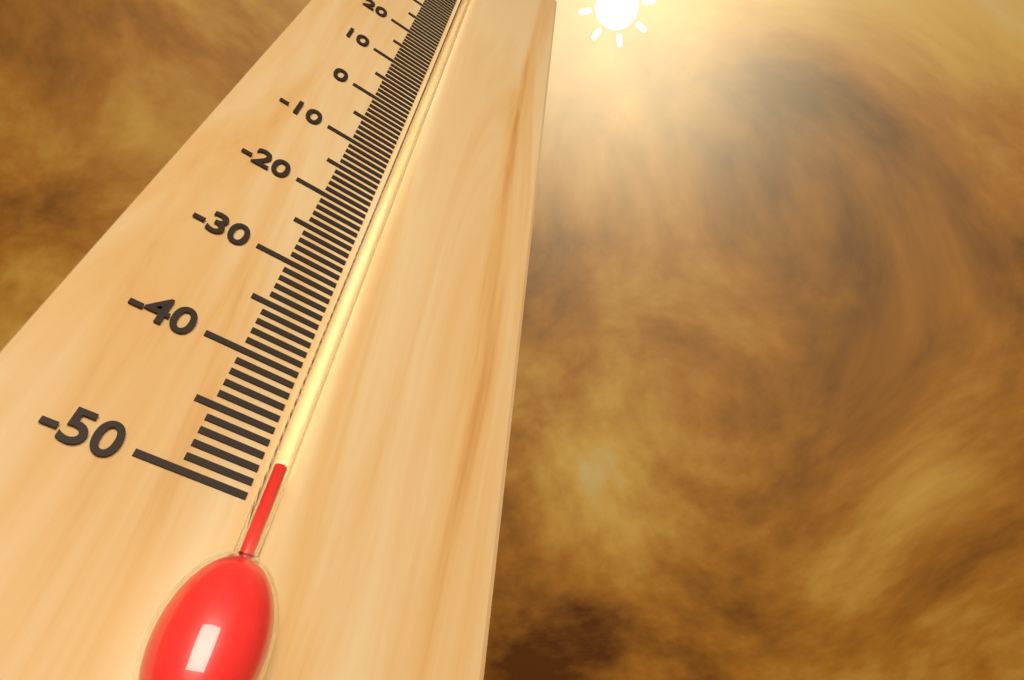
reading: -48 °C
